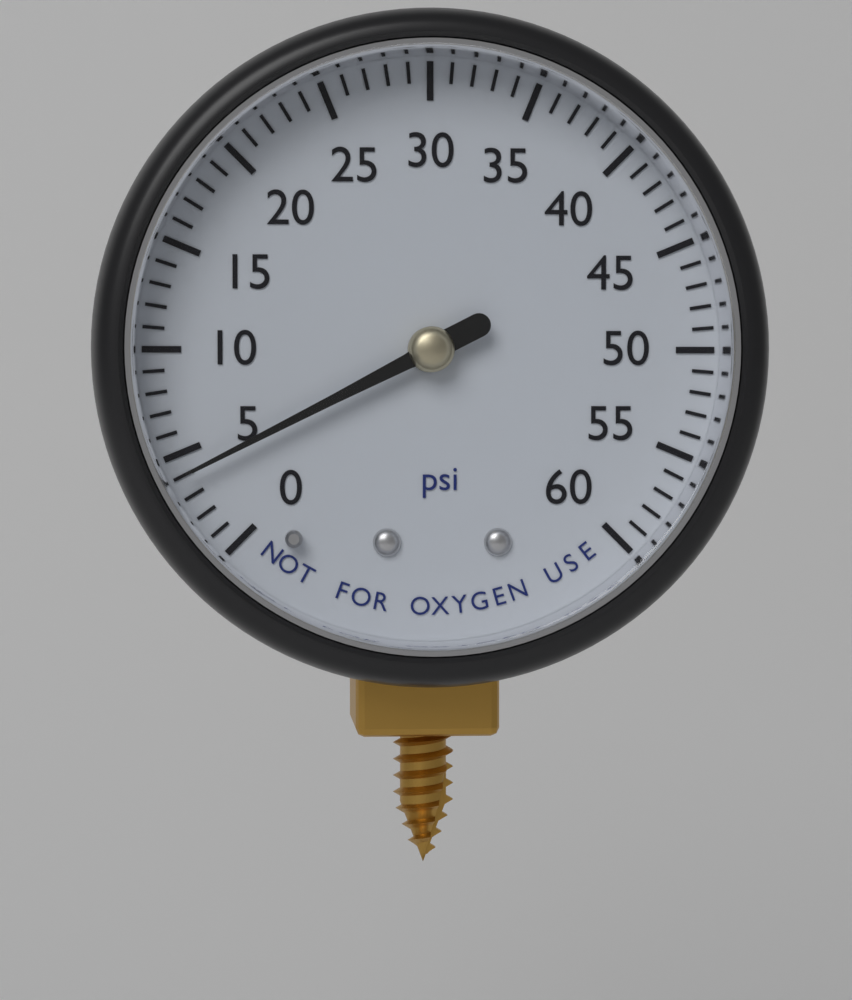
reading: 4 psi
